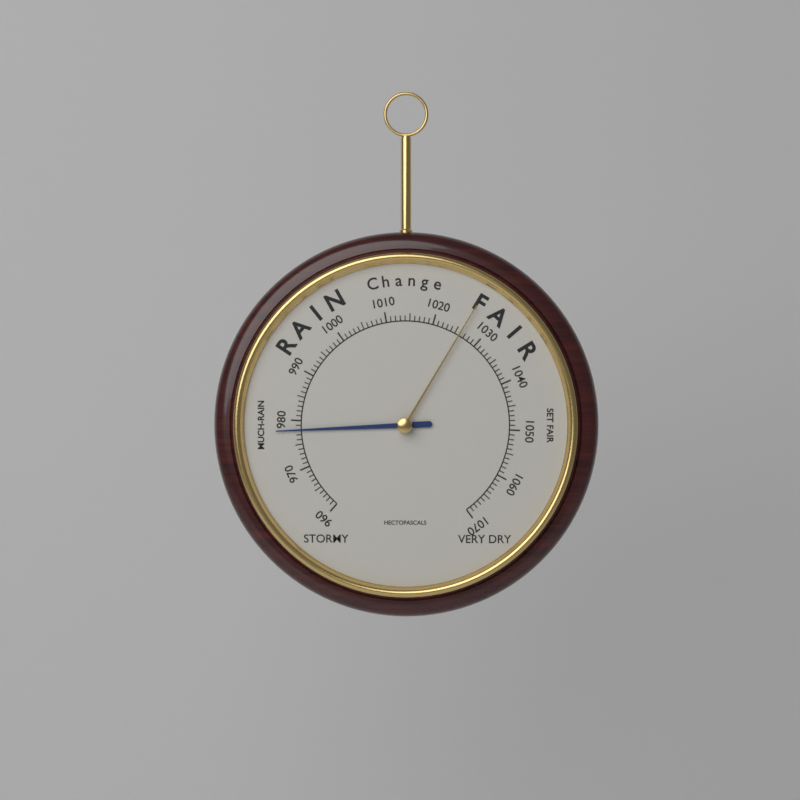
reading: 978 hPa
